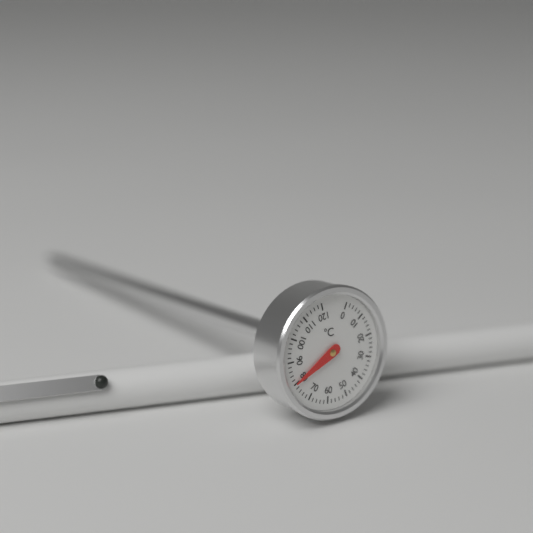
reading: 80 °C
